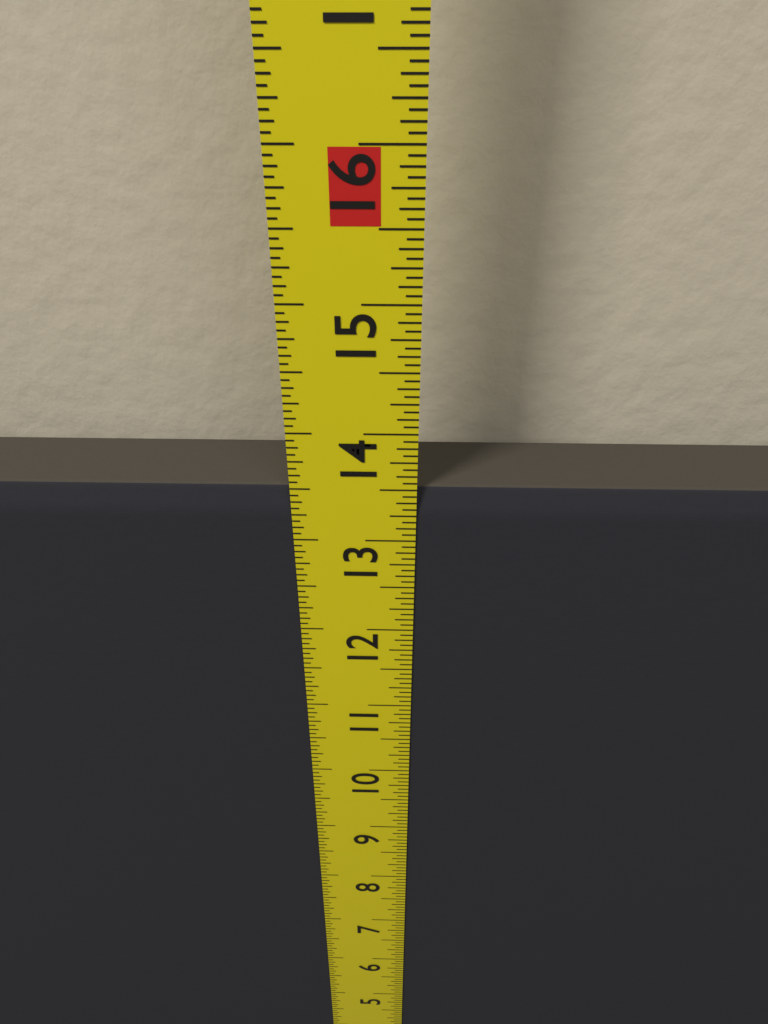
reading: 13.5000 in
